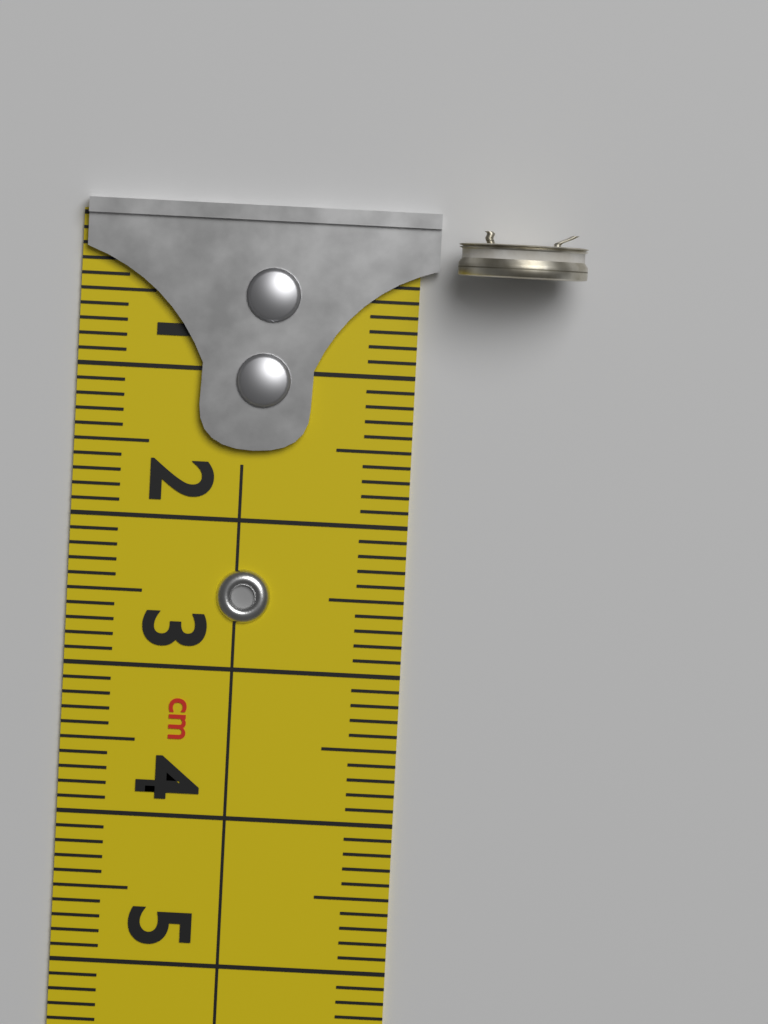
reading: 0.3 cm
